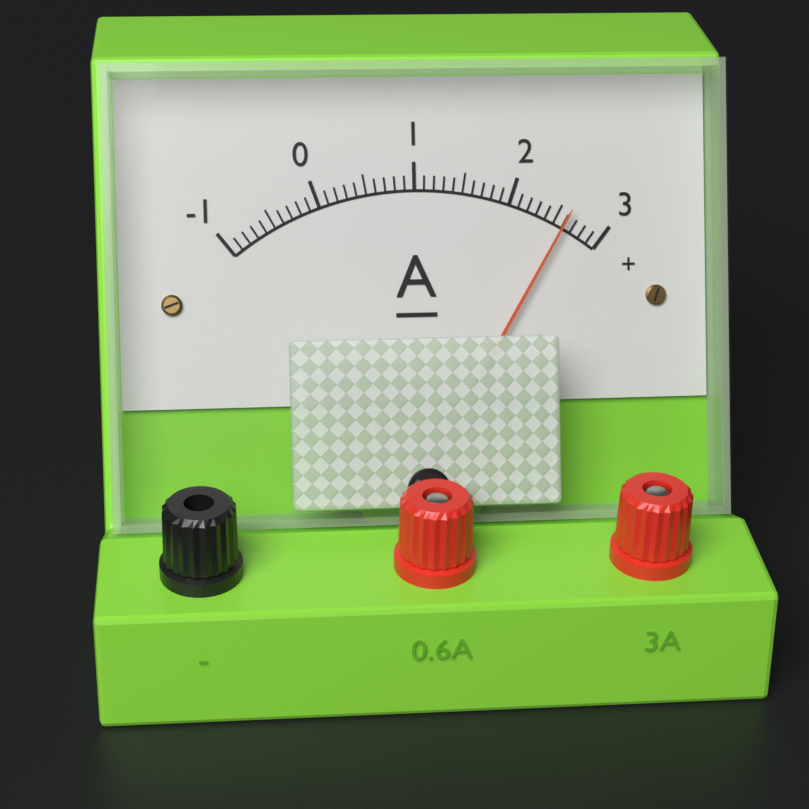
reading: 2.6 A
